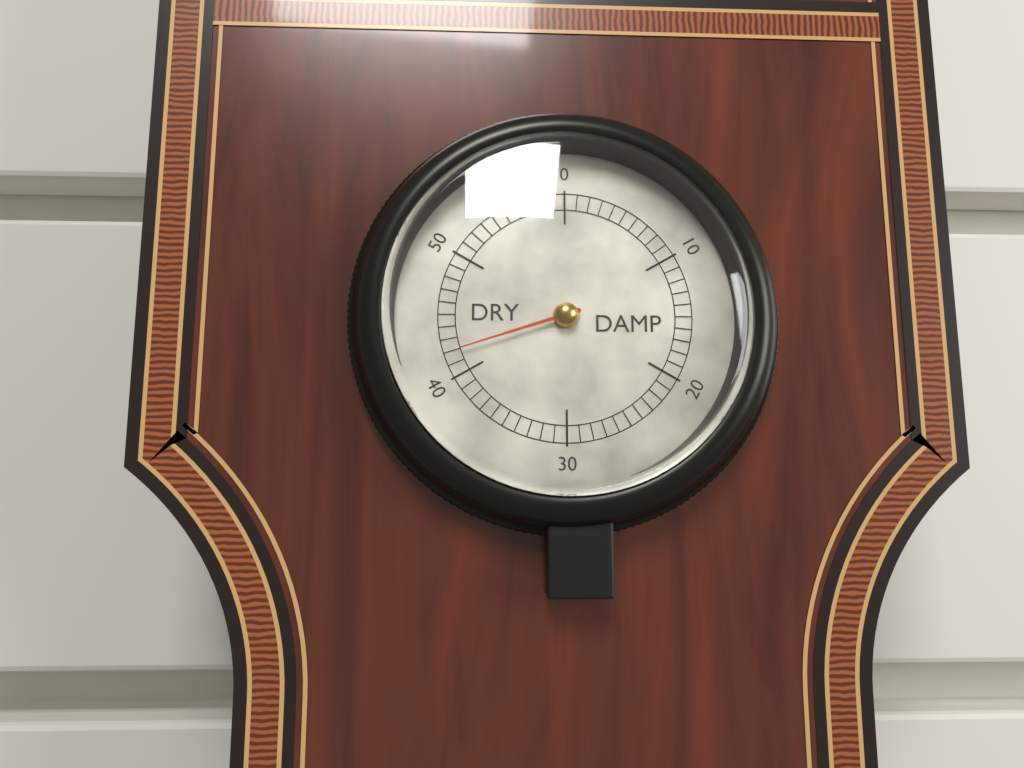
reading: 42 (no unit)
